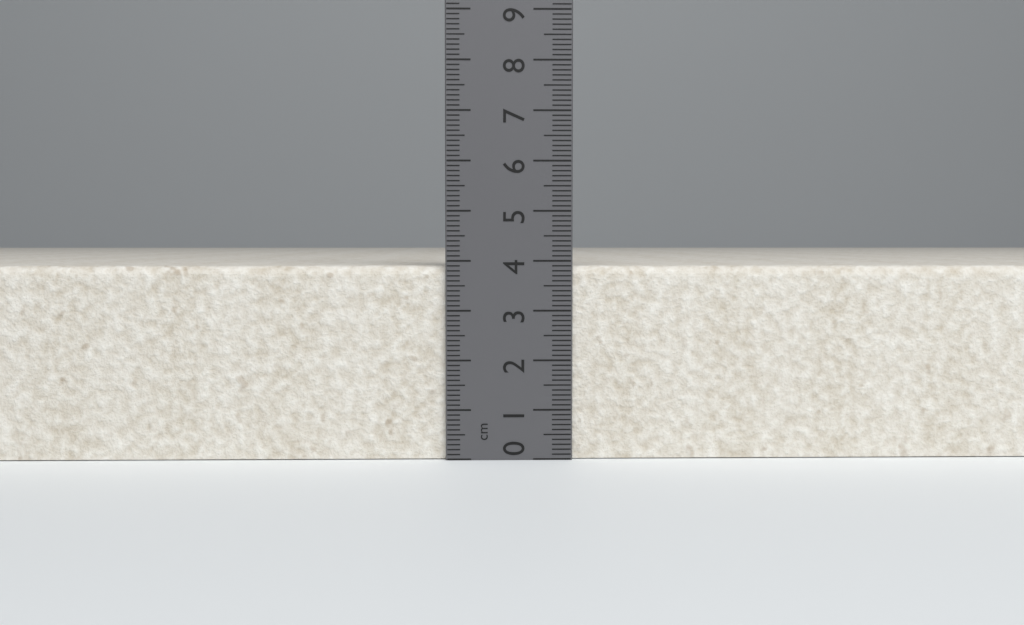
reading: 3.9 cm
